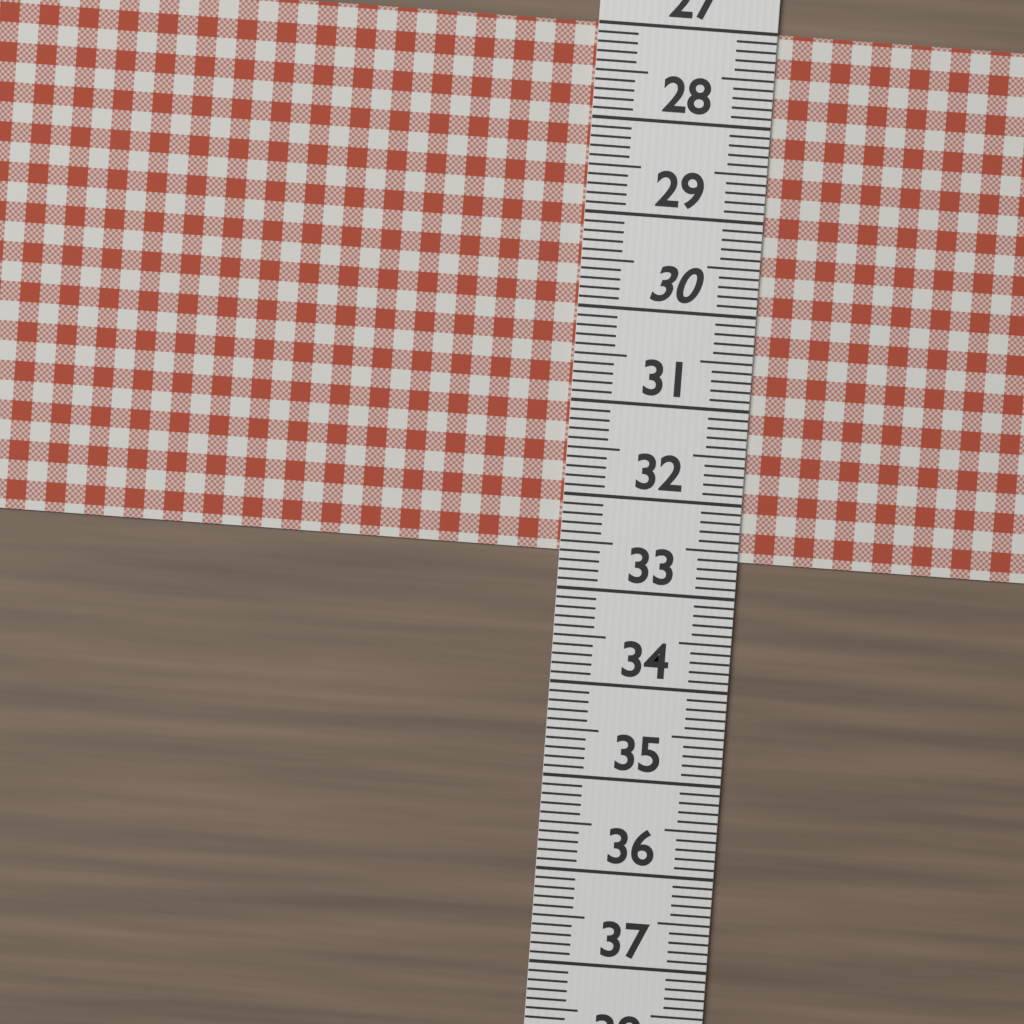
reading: 32.6 (no unit)
